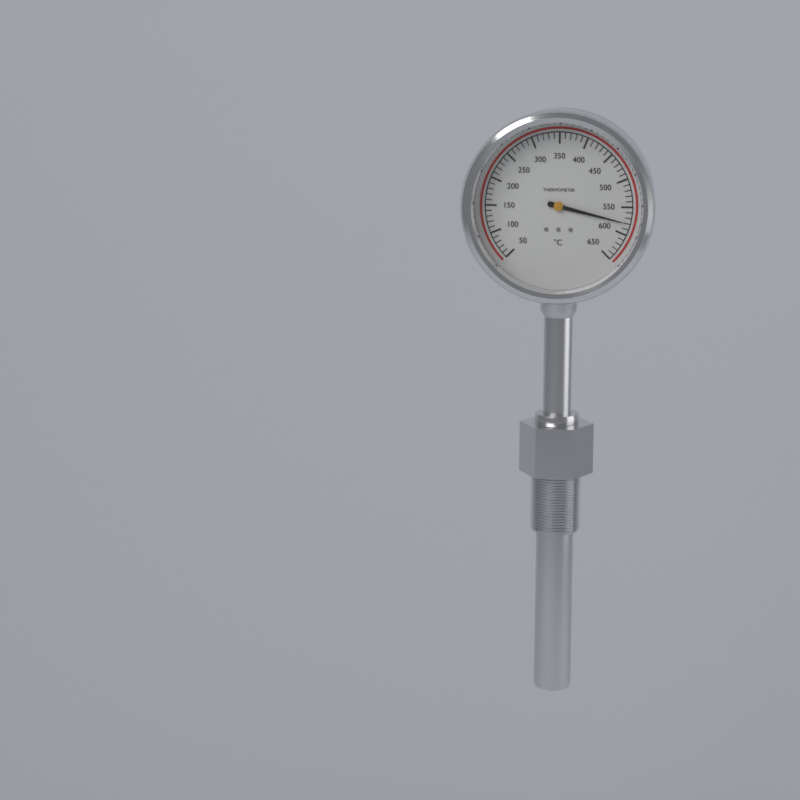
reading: 580 °C
